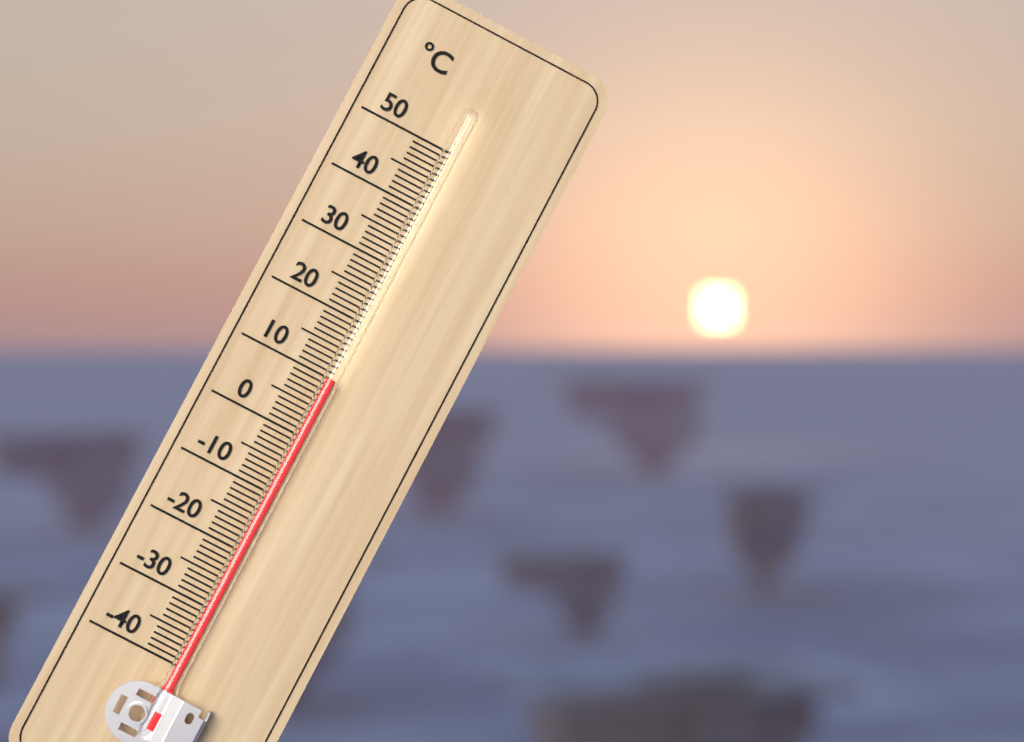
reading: 10 °C
